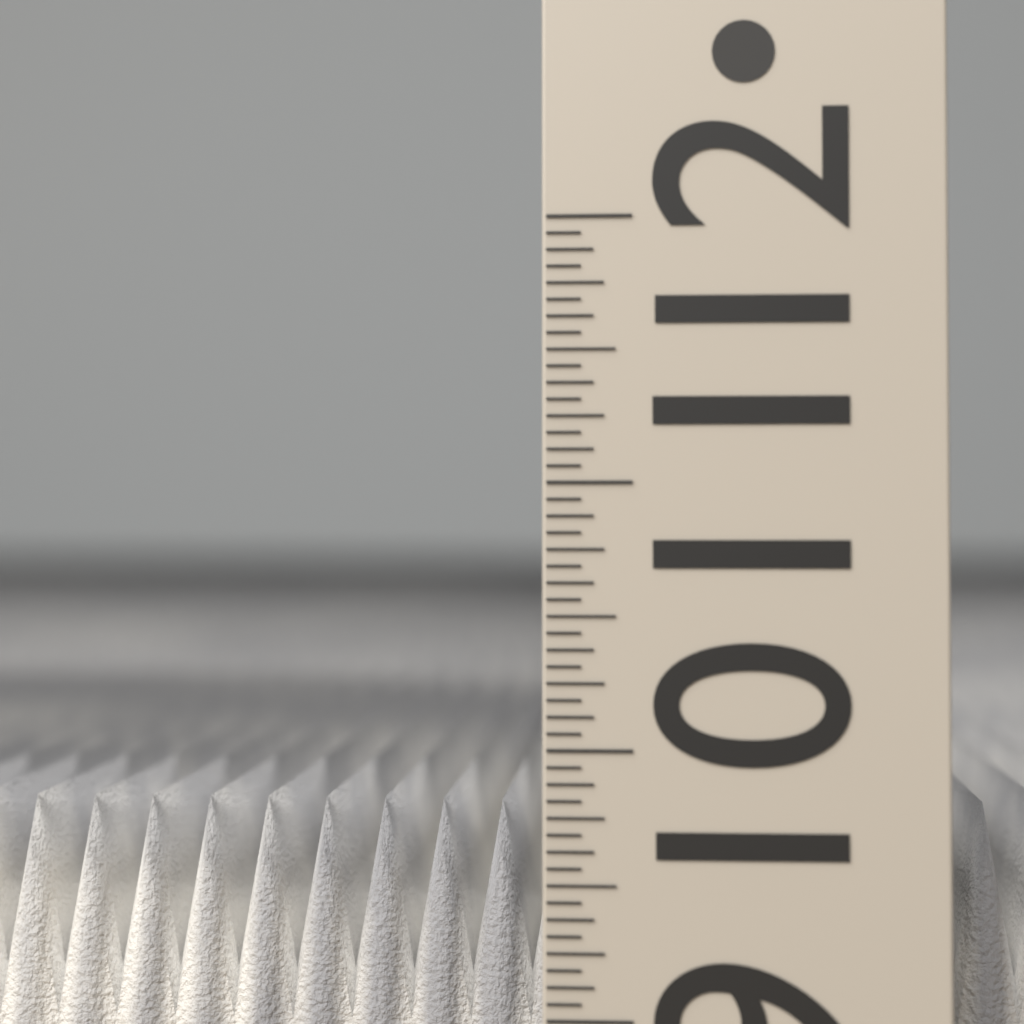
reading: 9.7500 (no unit)
